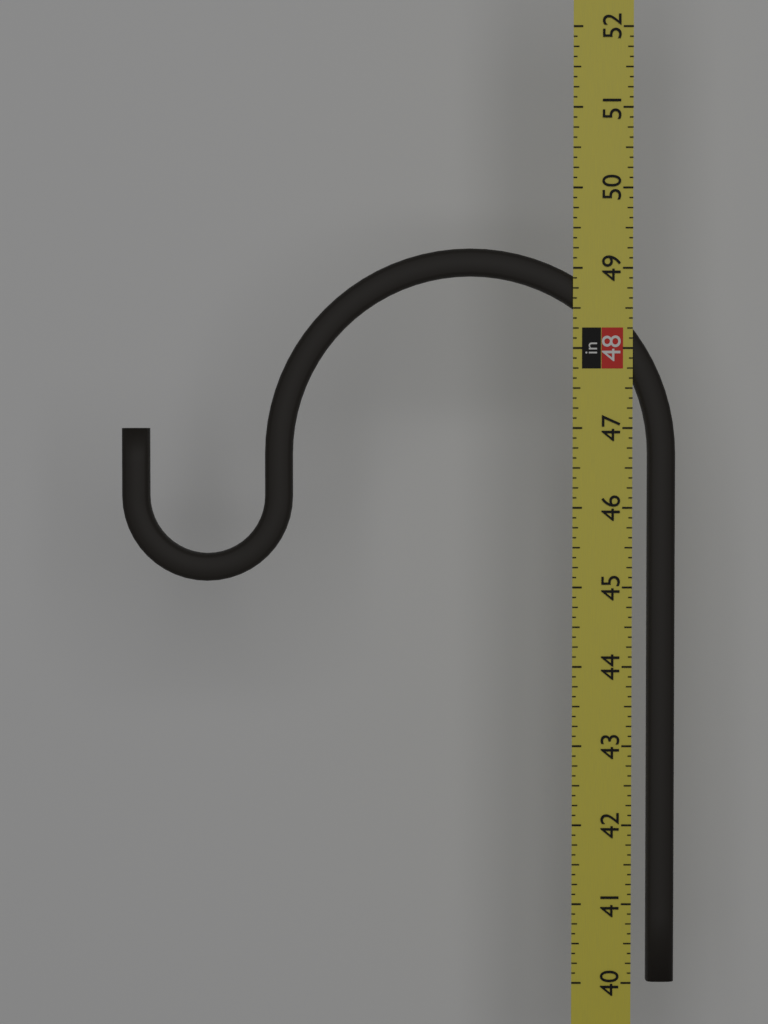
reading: 49.250 in
